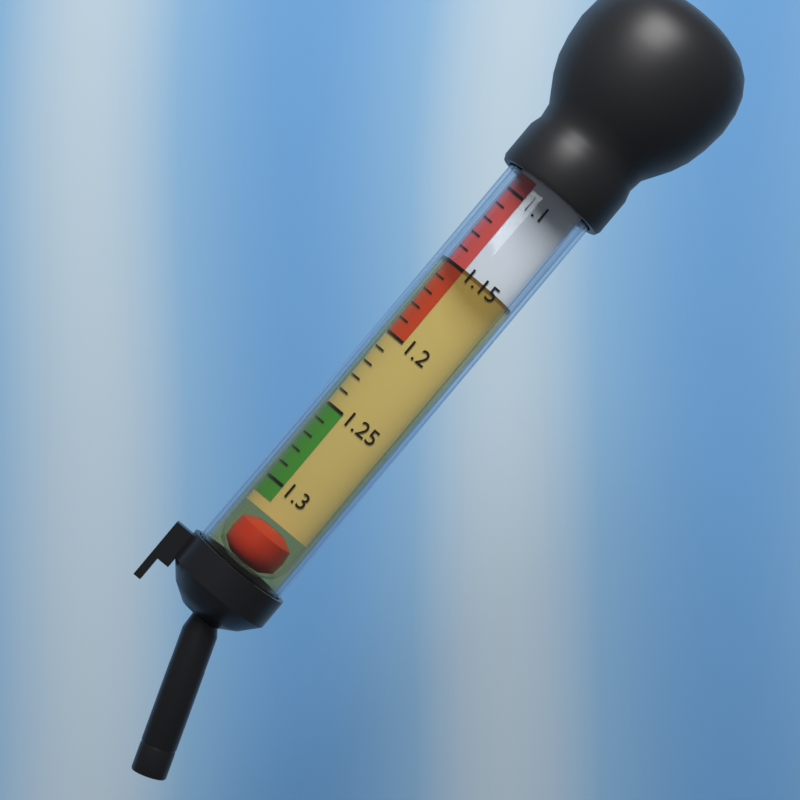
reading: 1.15 (no unit)
